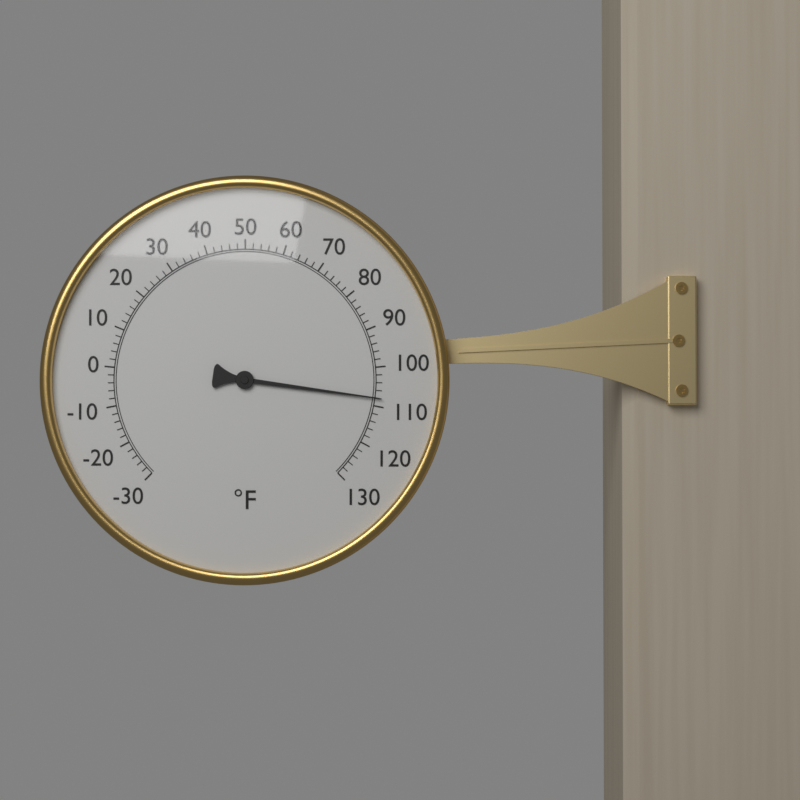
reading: 108 °F
